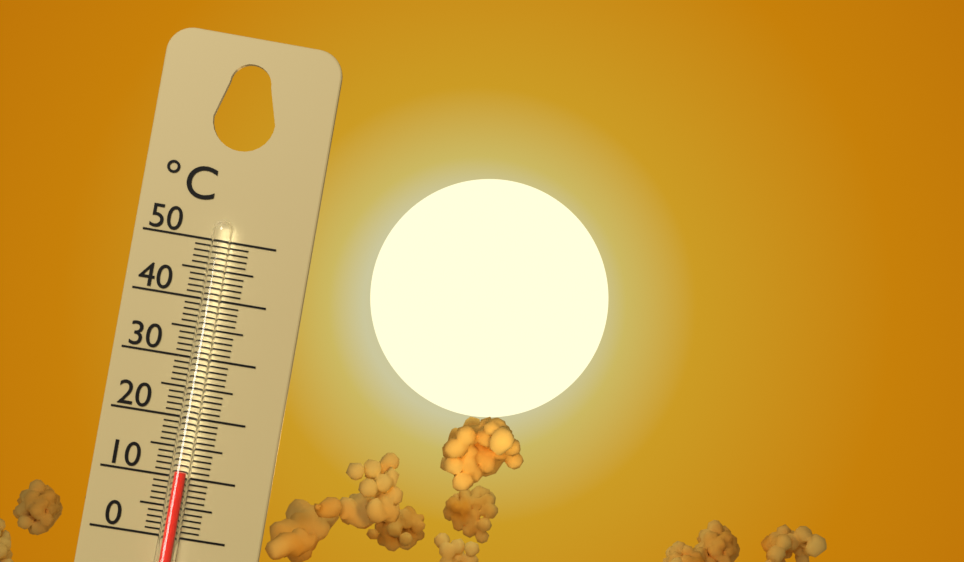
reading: 11 °C
